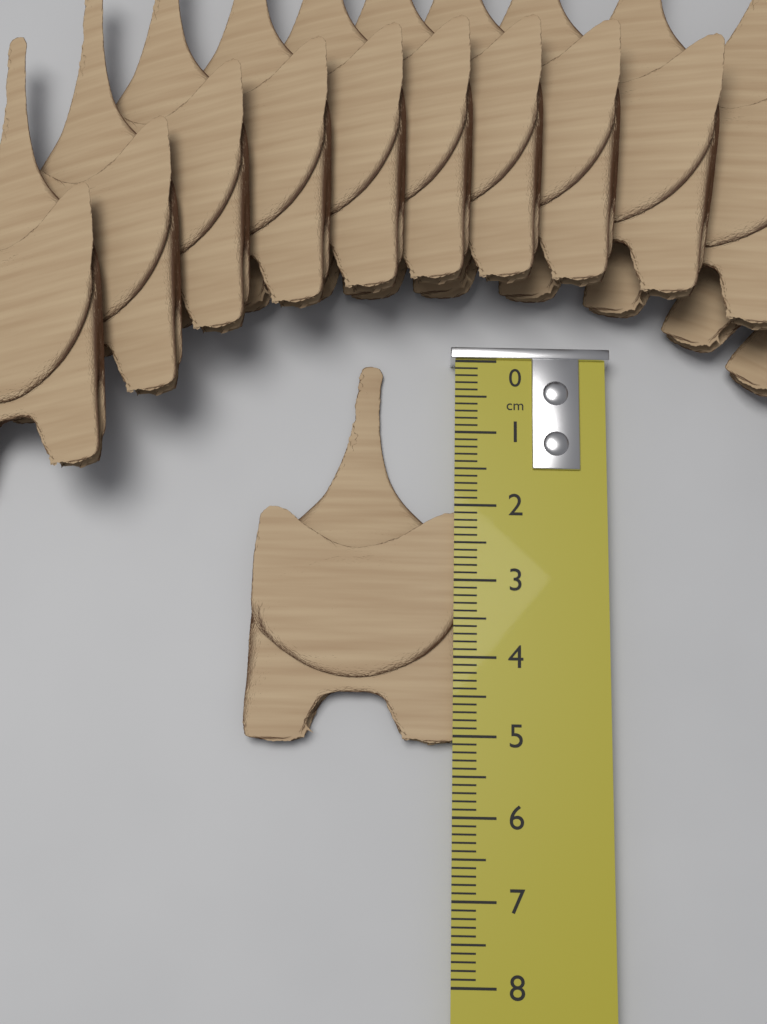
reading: 5.1 cm
